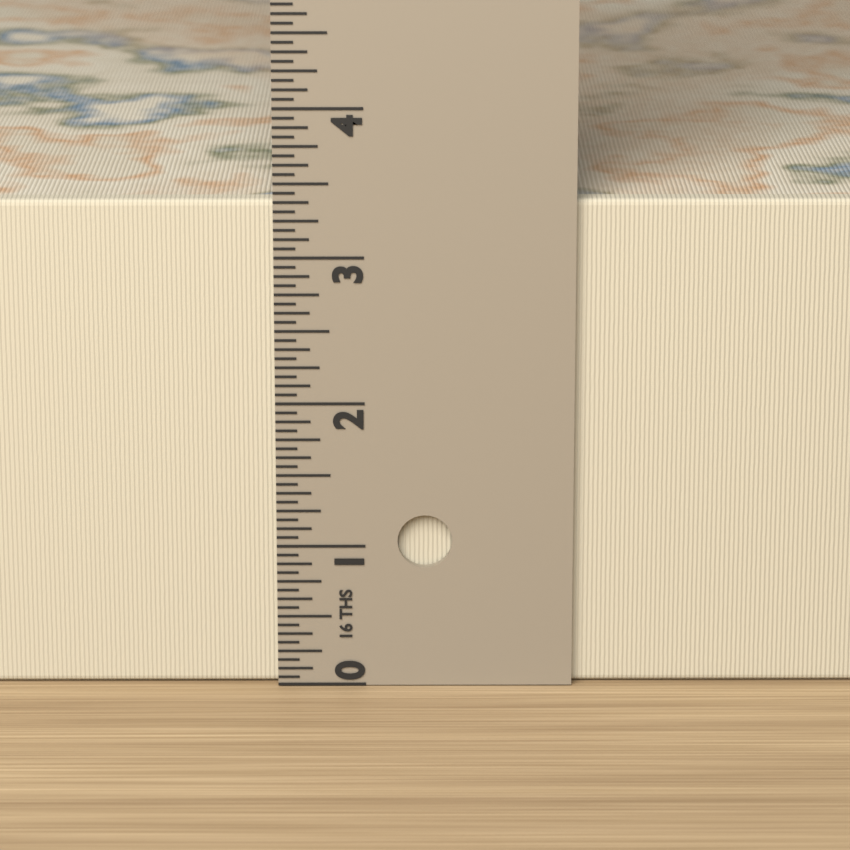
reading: 3.3750 in
